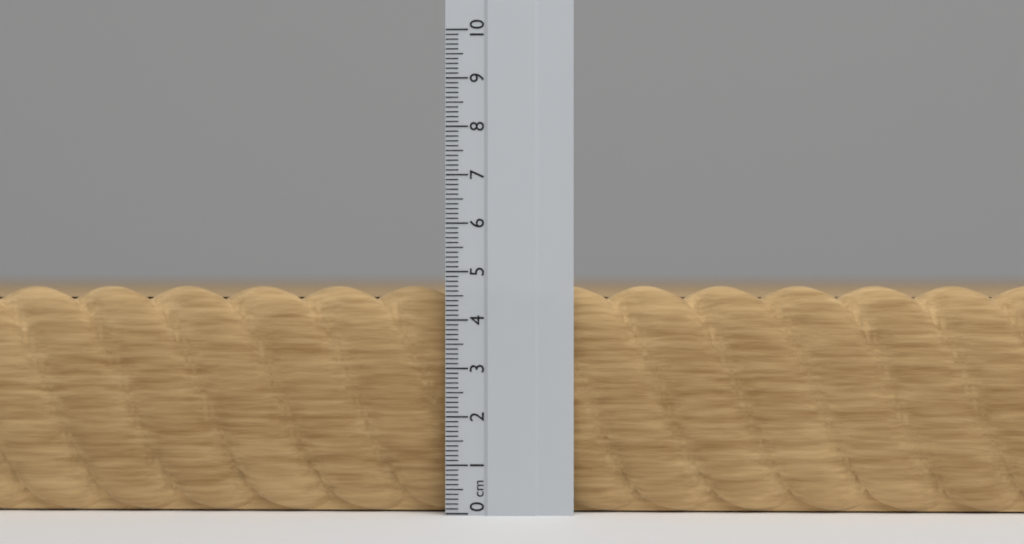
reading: 4.7 cm
